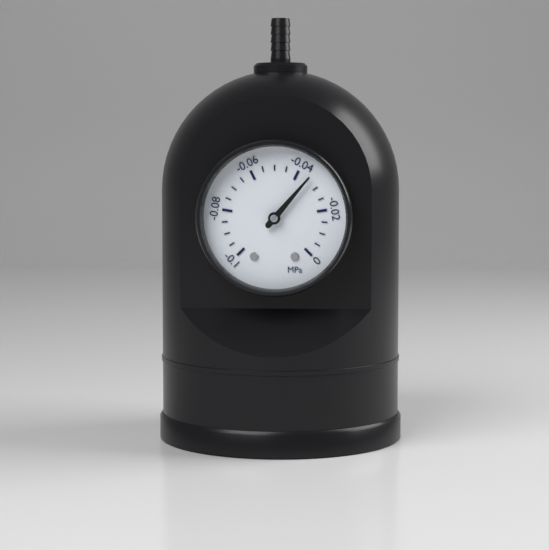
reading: -0.035 MPa
